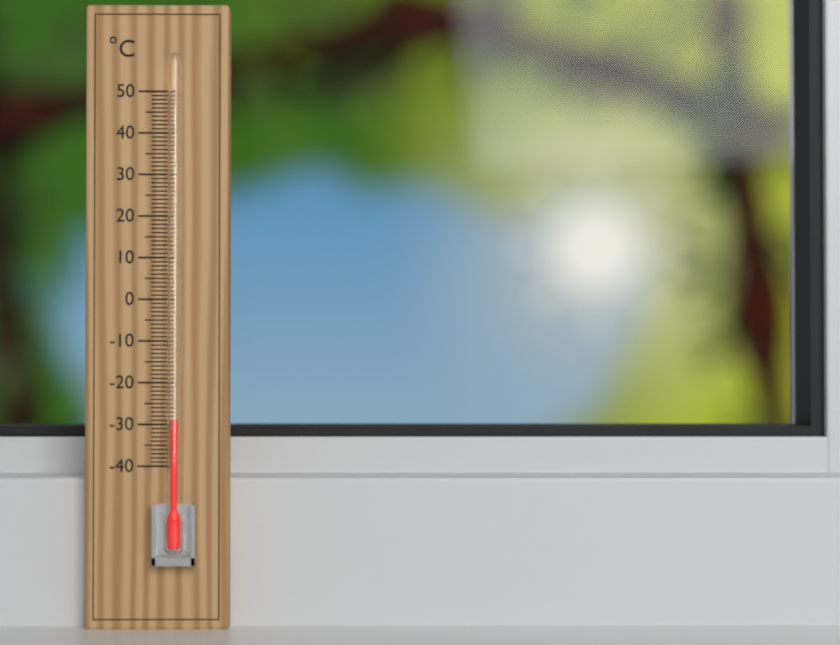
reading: -29 °C
